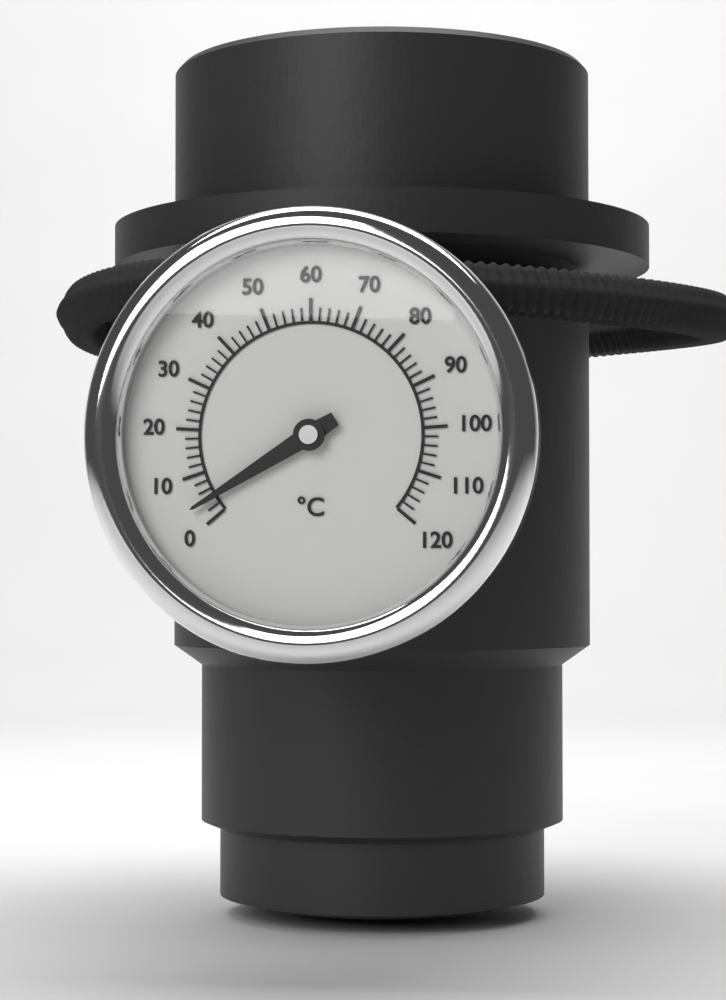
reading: 4 °C
